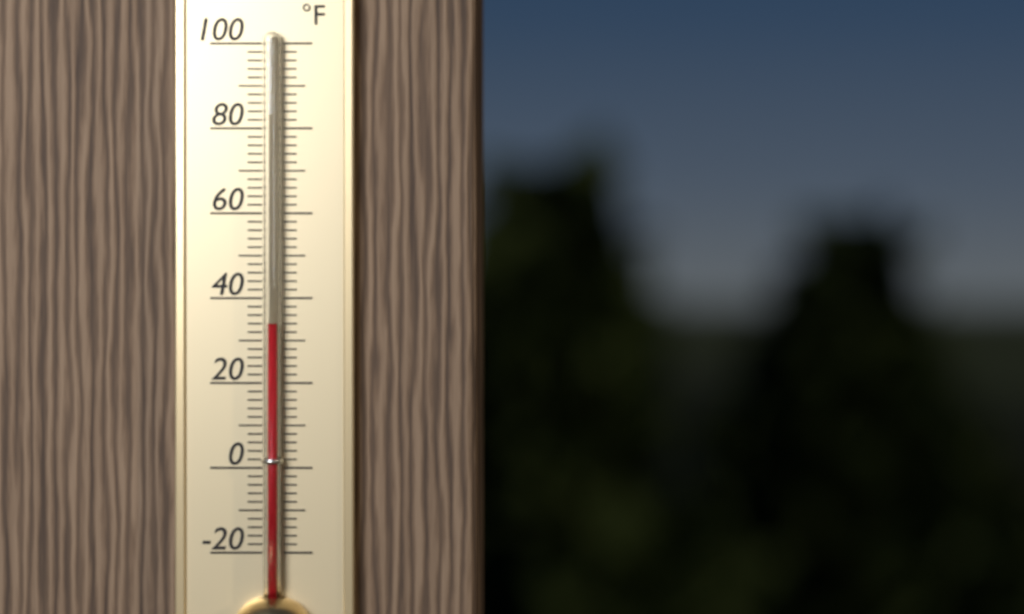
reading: 34 °F
